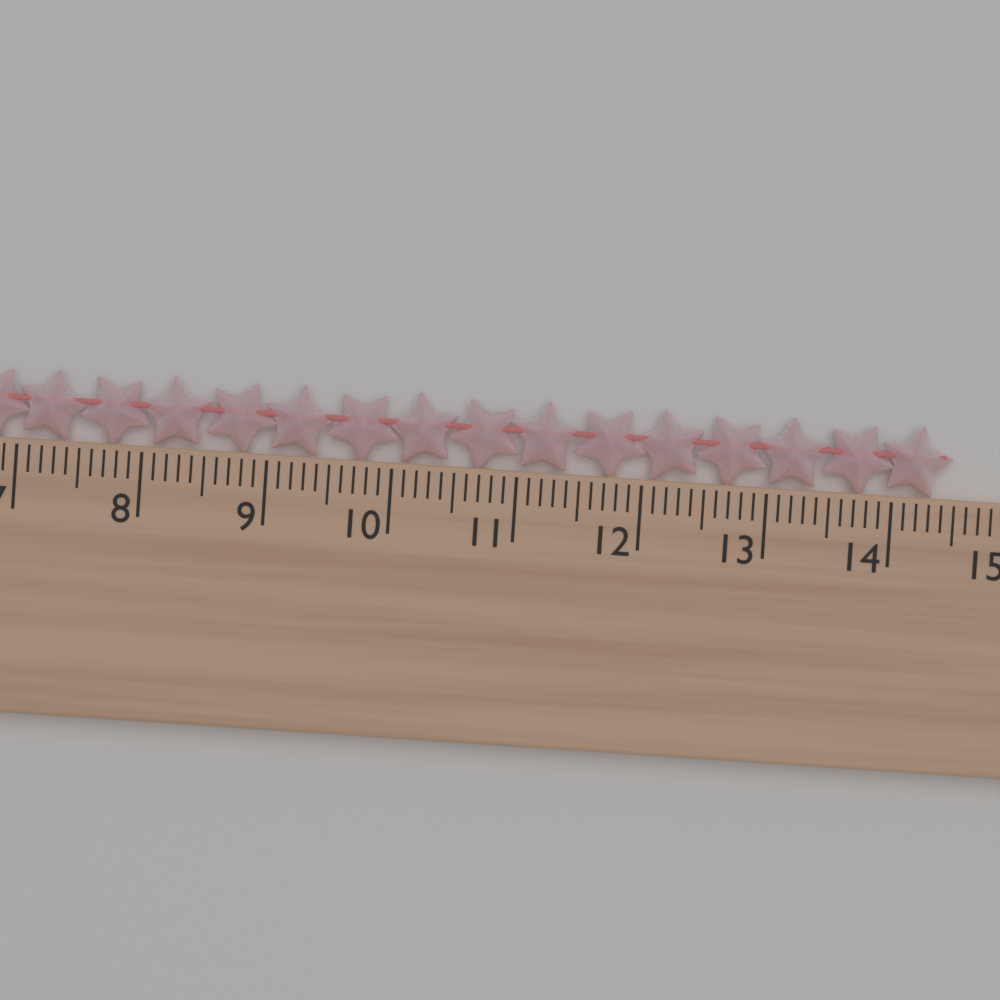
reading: 14.5 cm
